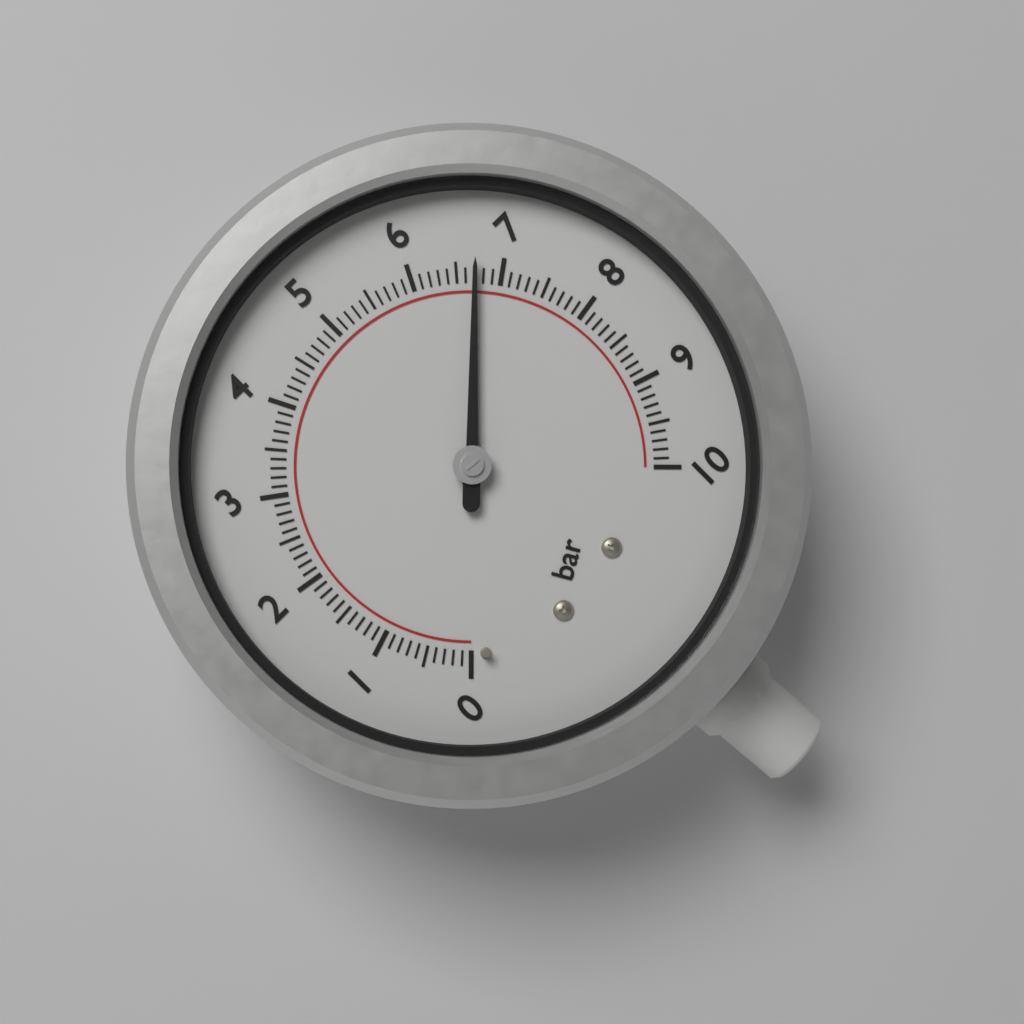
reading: 6.7 bar
